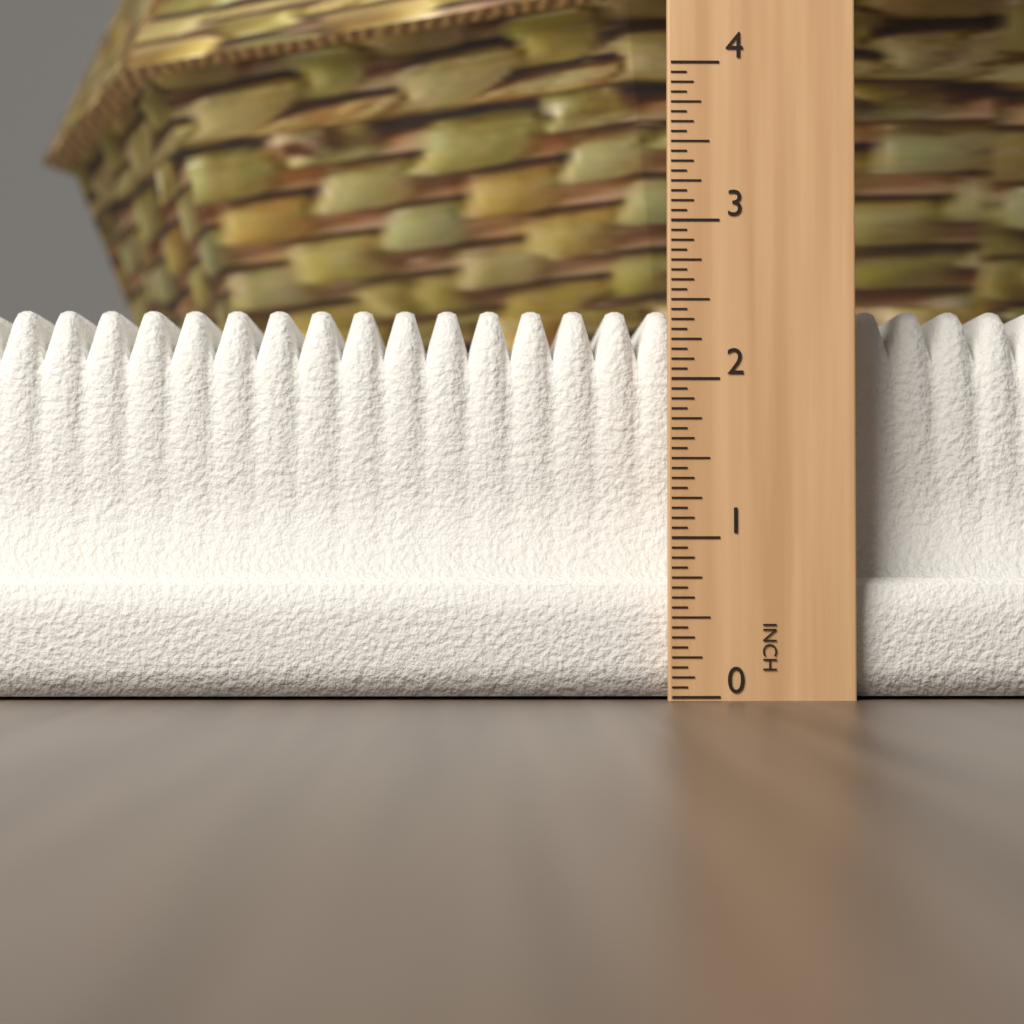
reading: 2.5000 in
